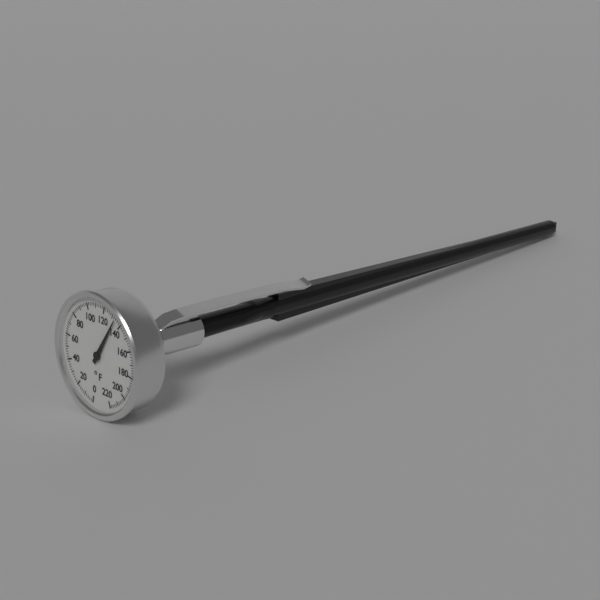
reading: 134 °F
